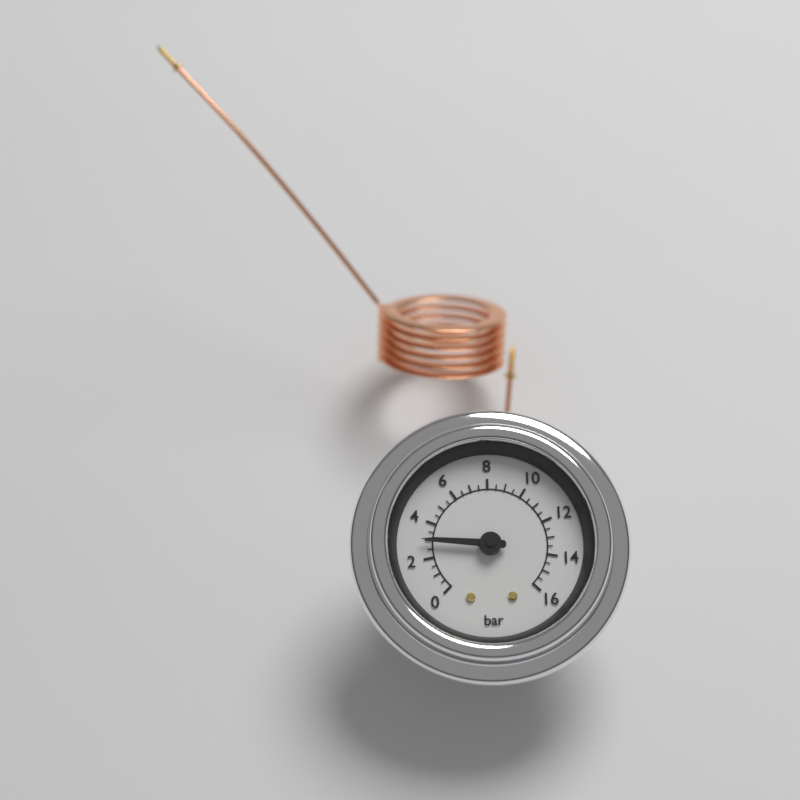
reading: 3.0 bar
